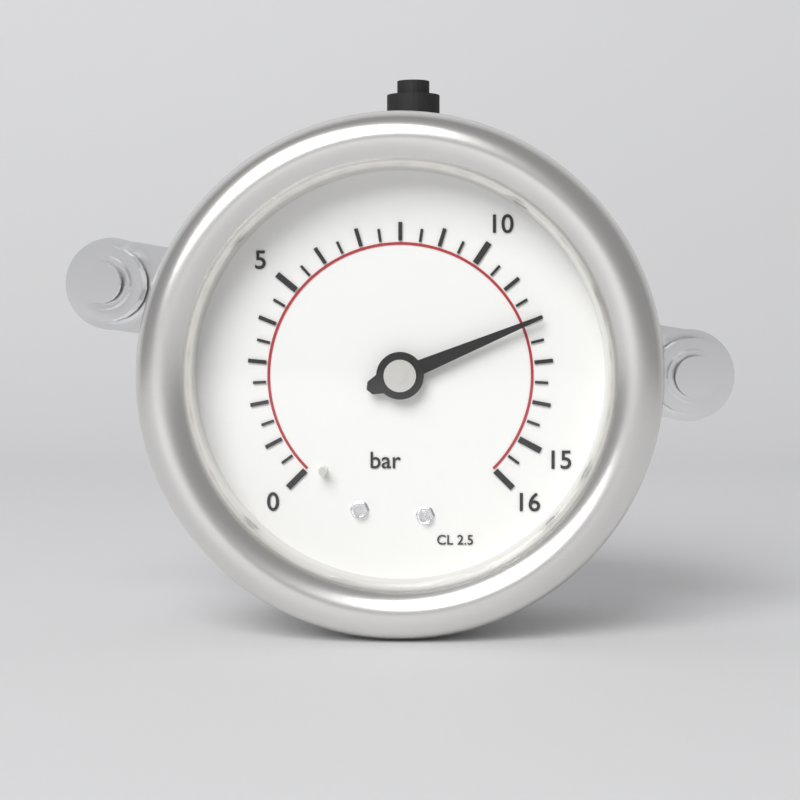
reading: 12.0 bar
